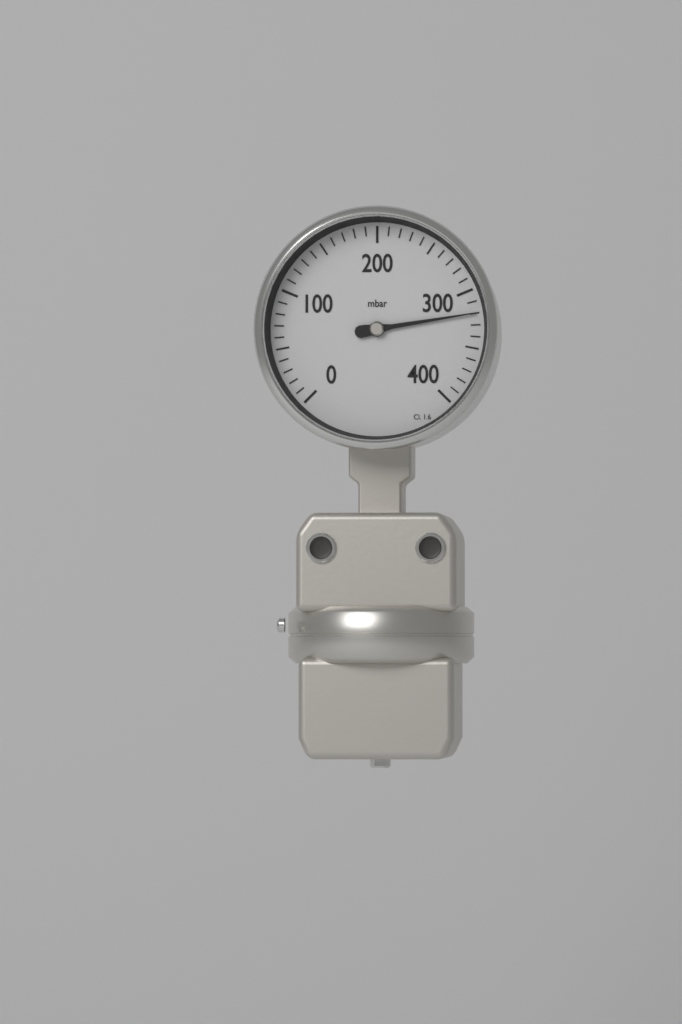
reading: 320 mbar
